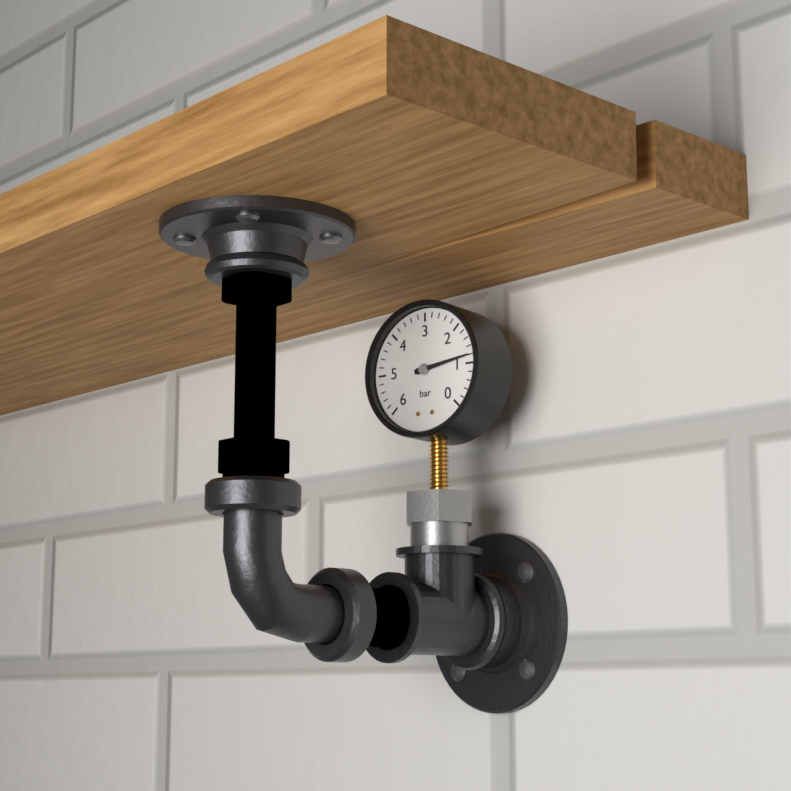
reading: 1.2 bar
